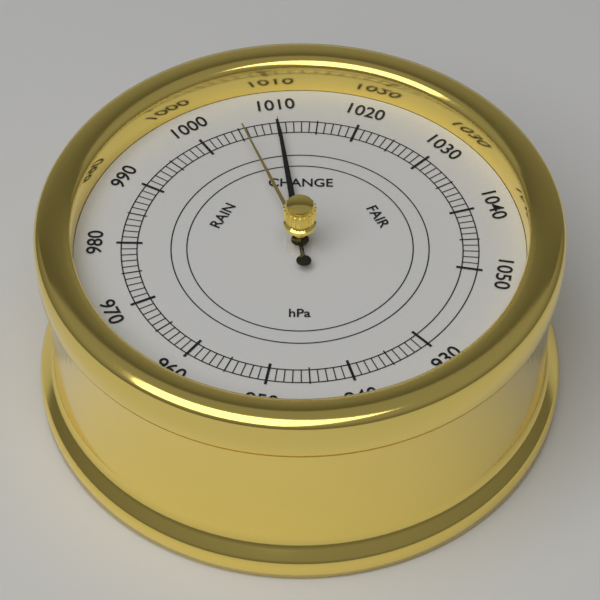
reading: 1010 hPa
